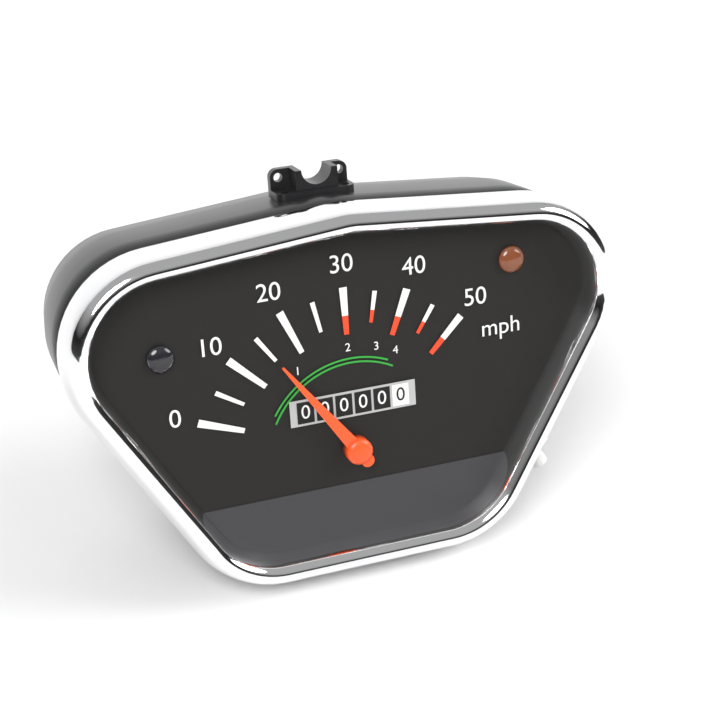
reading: 15 mph
